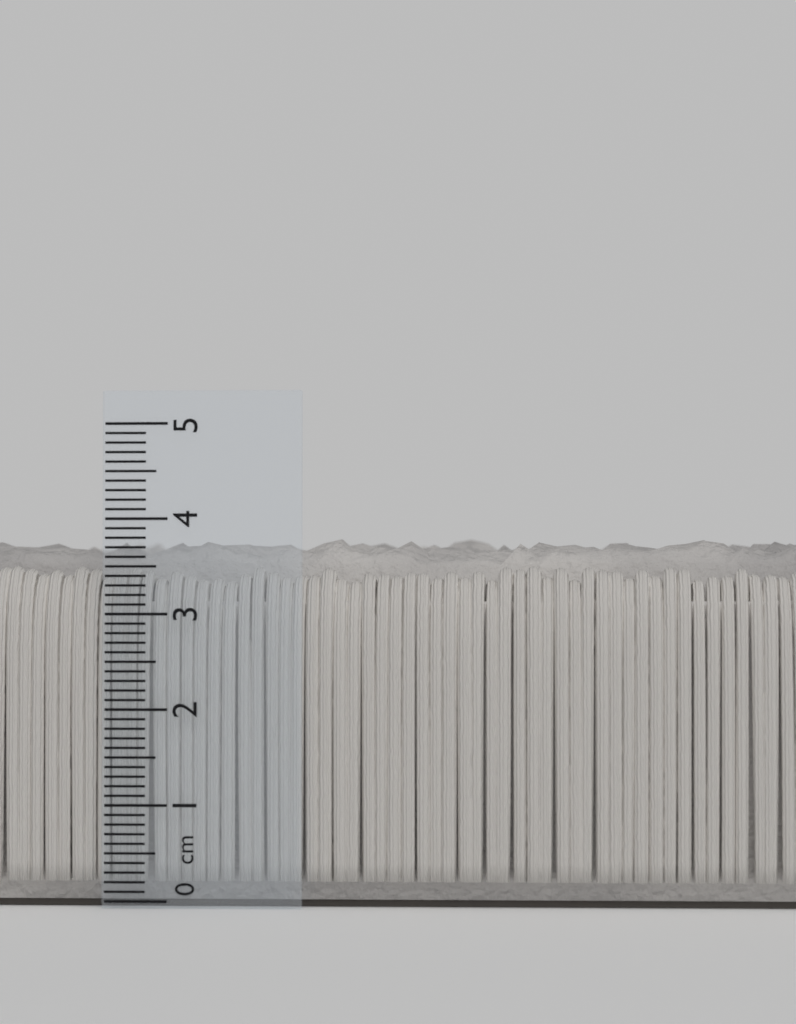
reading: 3.9 cm
